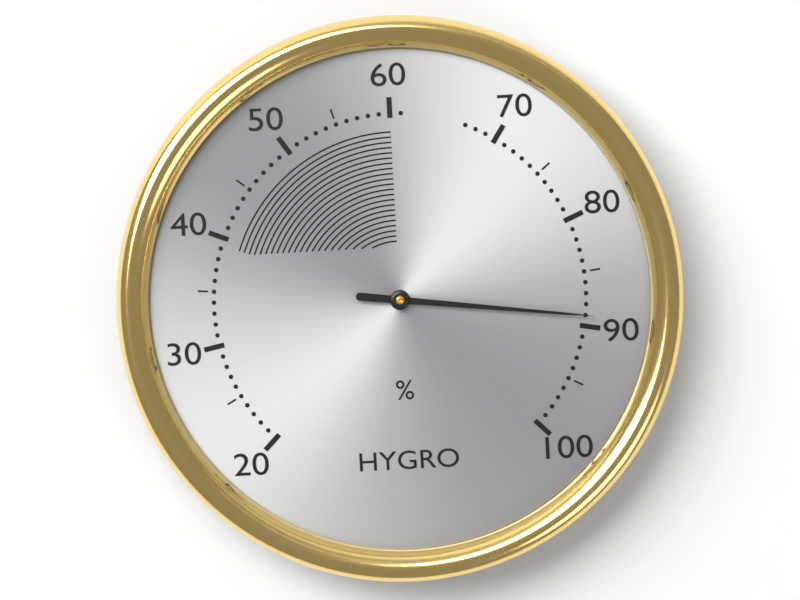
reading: 89 %
